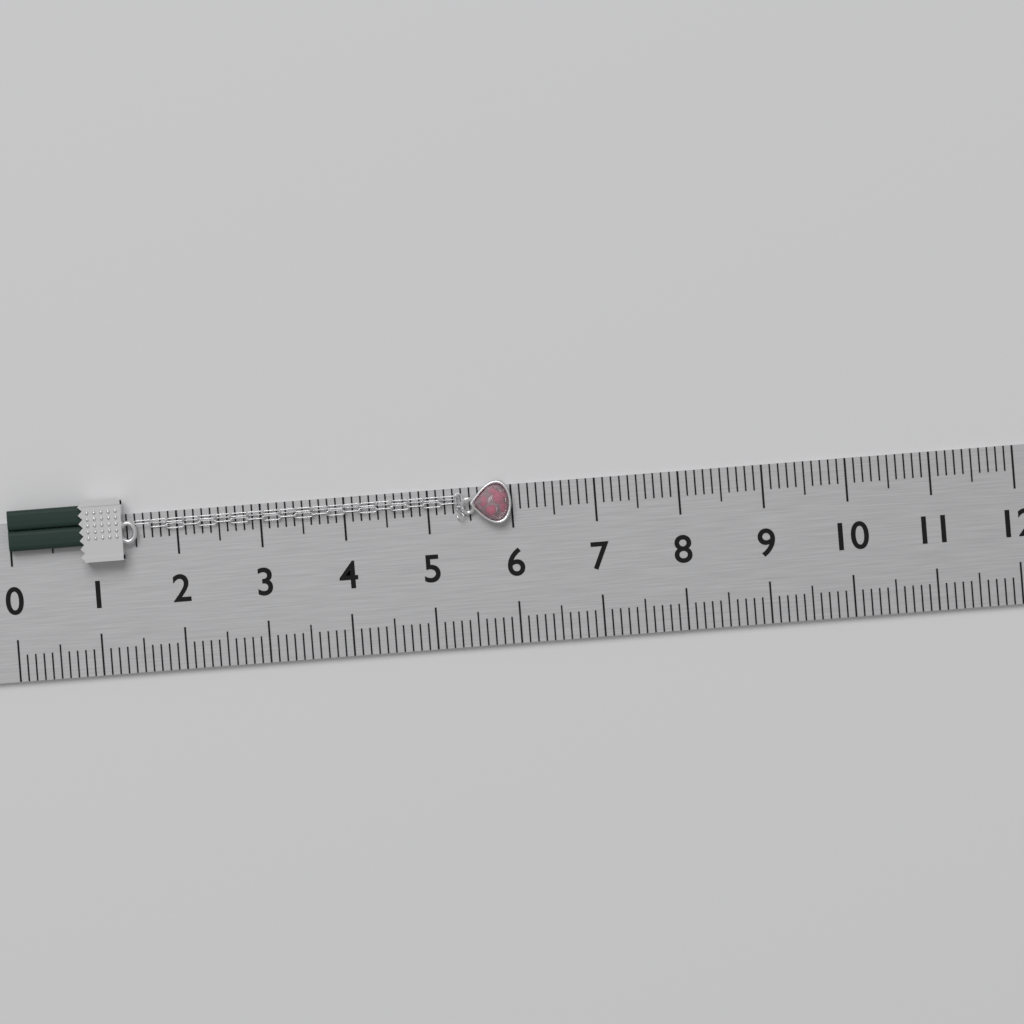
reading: 6.0 (no unit)
